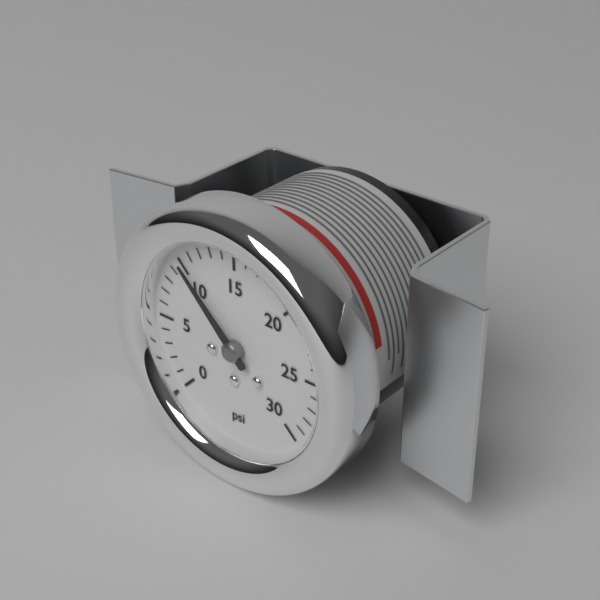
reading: 10 psi
